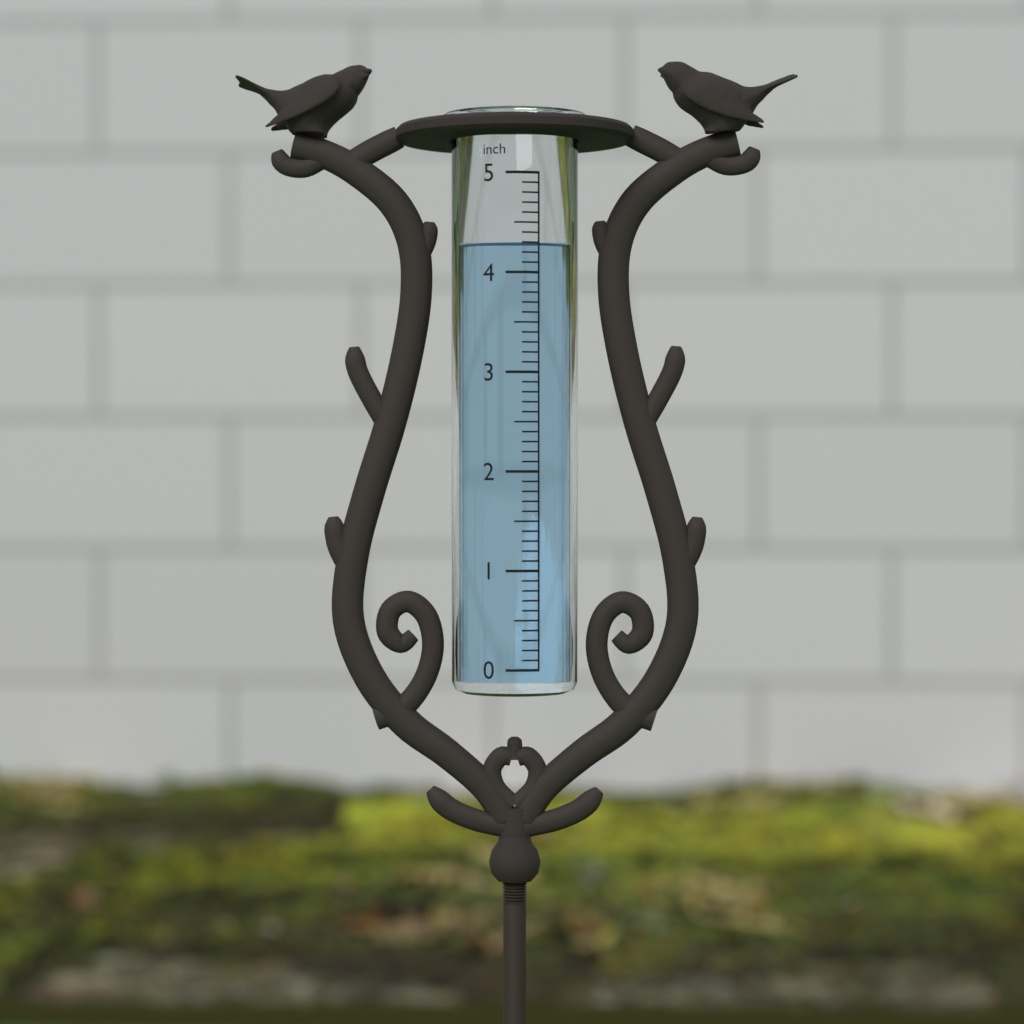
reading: 4.3 inch
